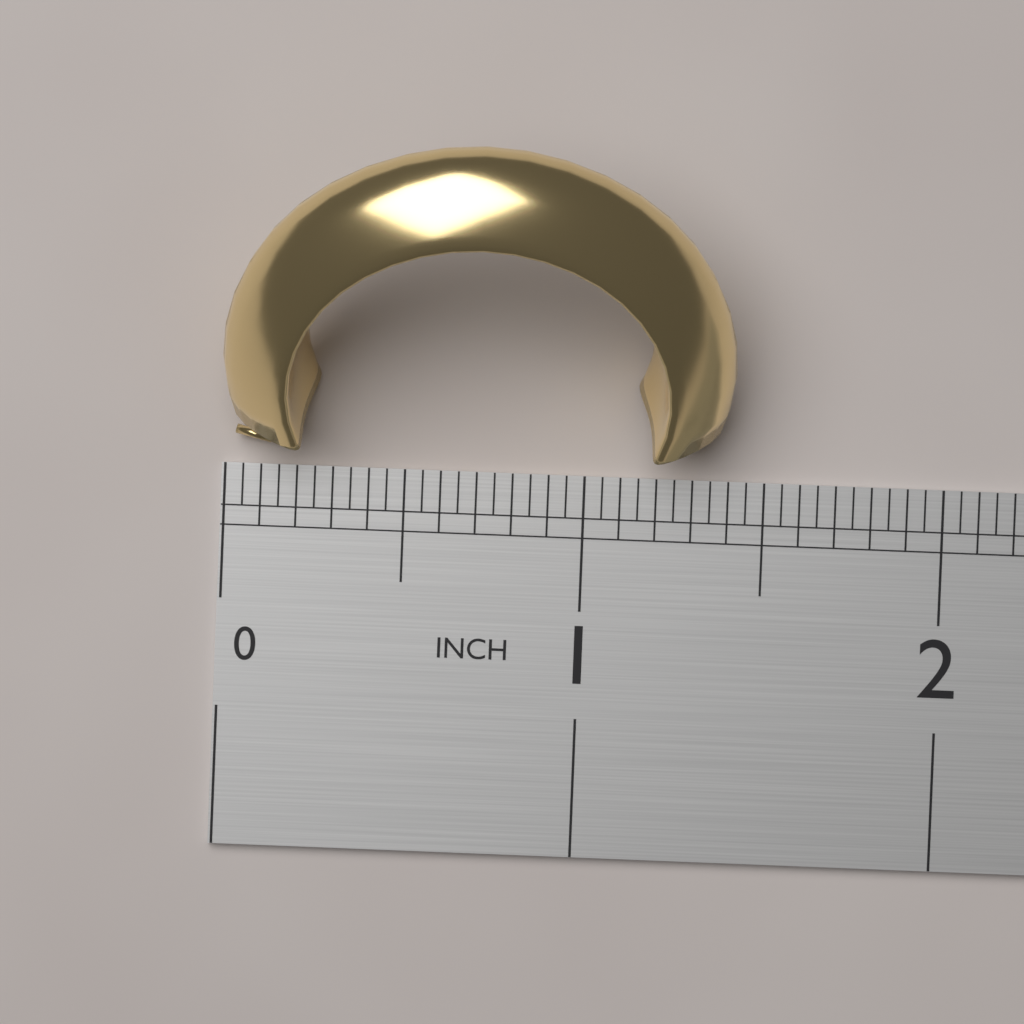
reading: 1.40 in
